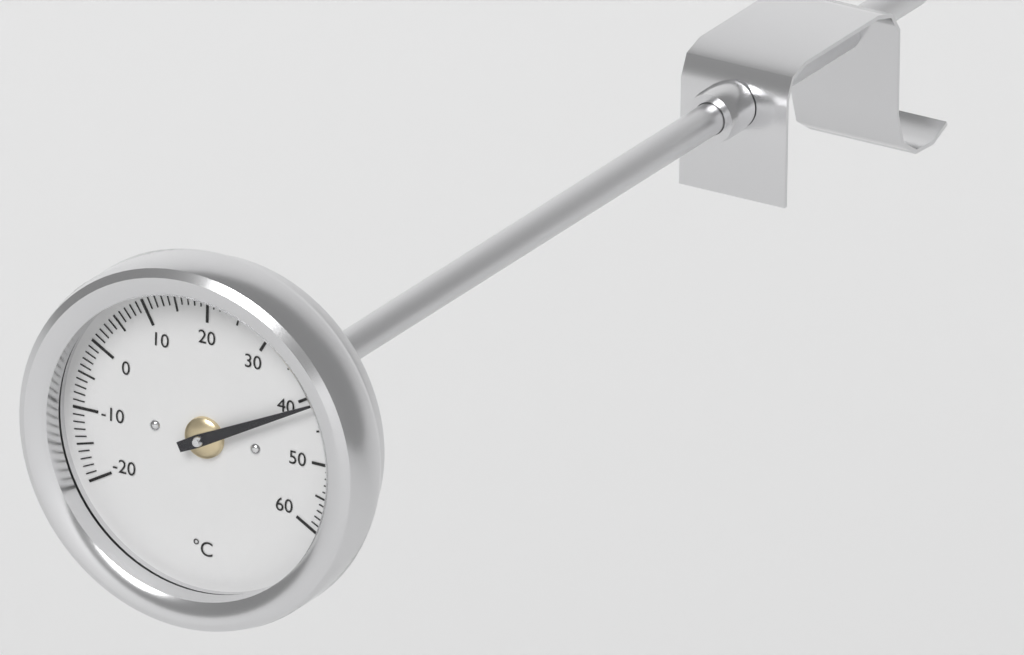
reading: 41 °C
